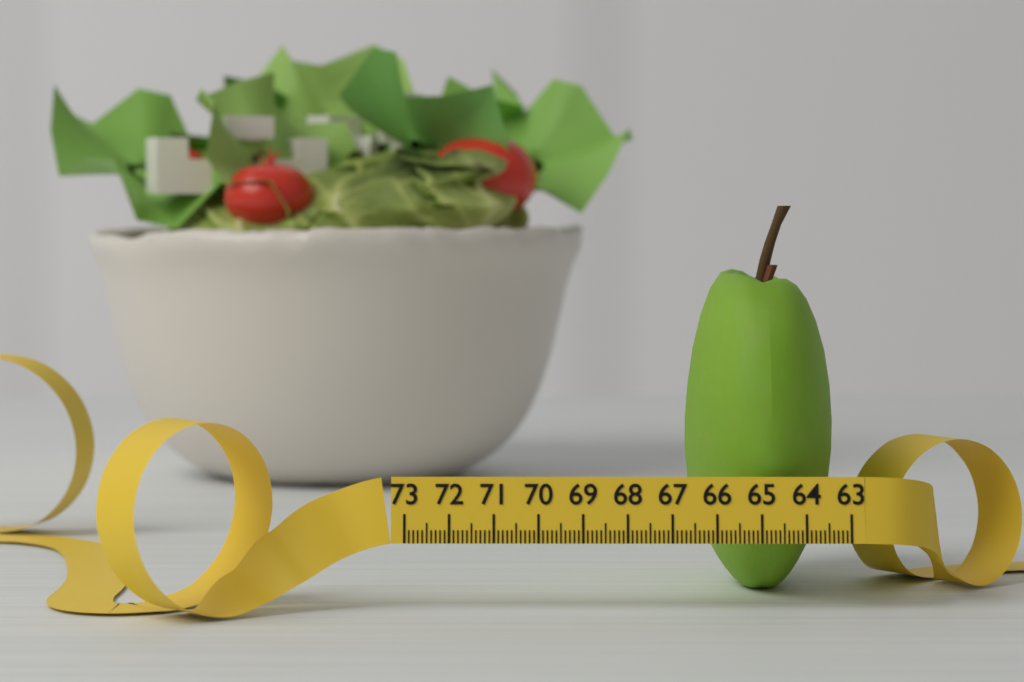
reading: 66.5 (no unit)
